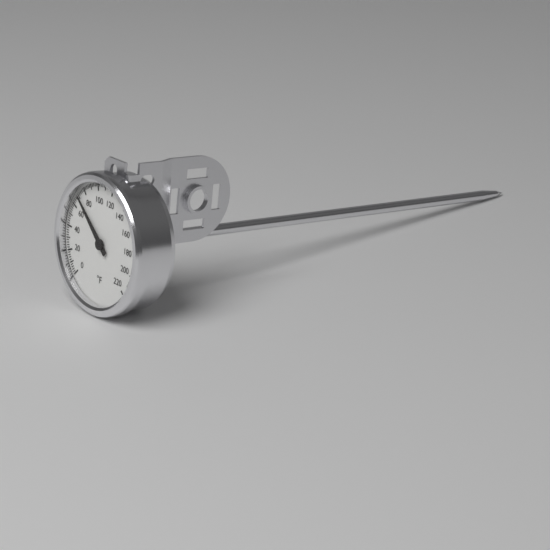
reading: 70 °F
